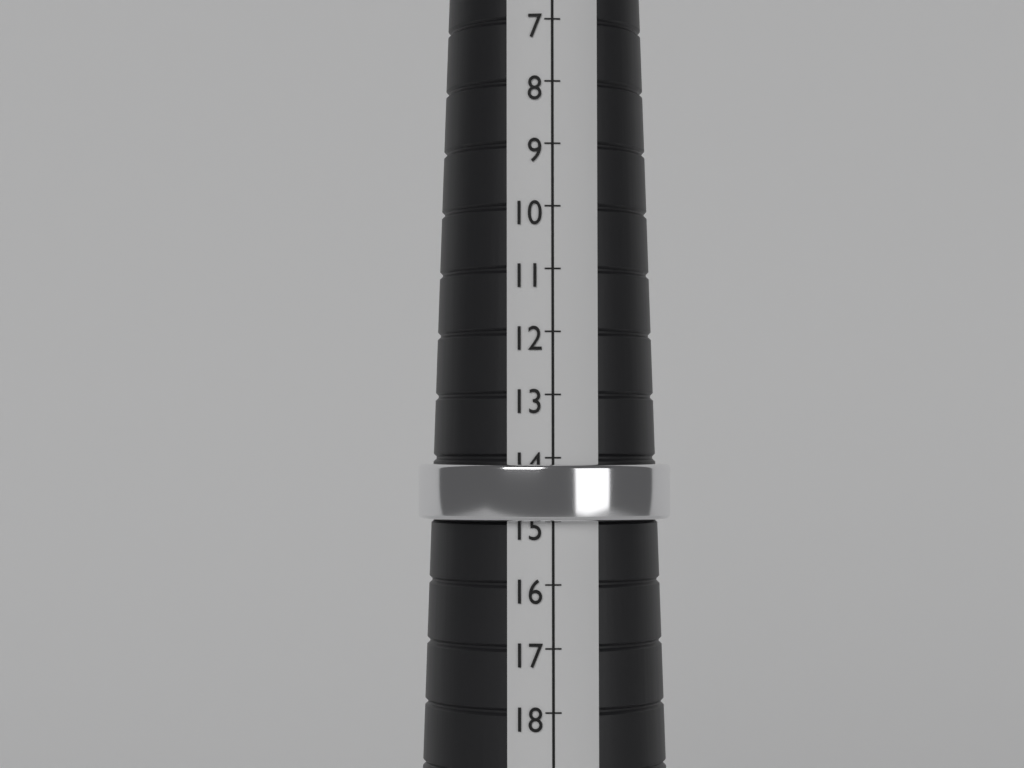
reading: 15 (no unit)
